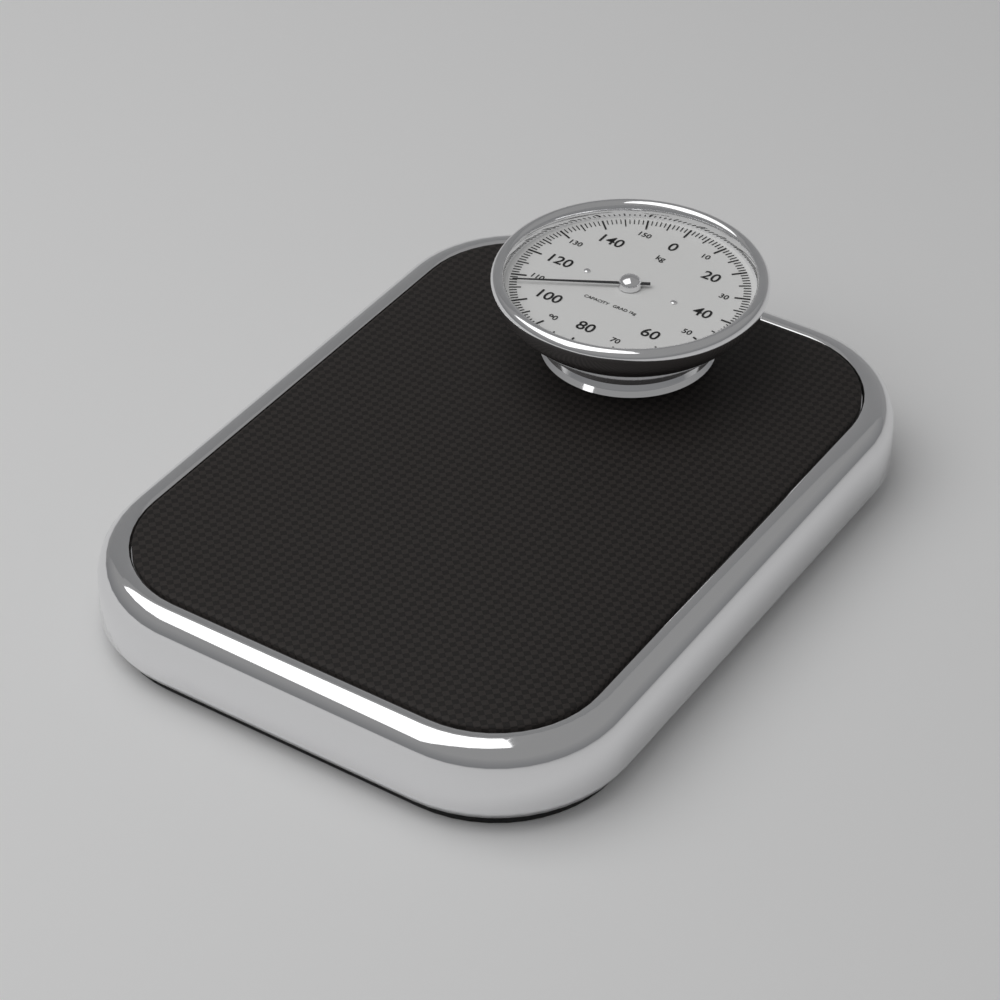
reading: 107 kg
